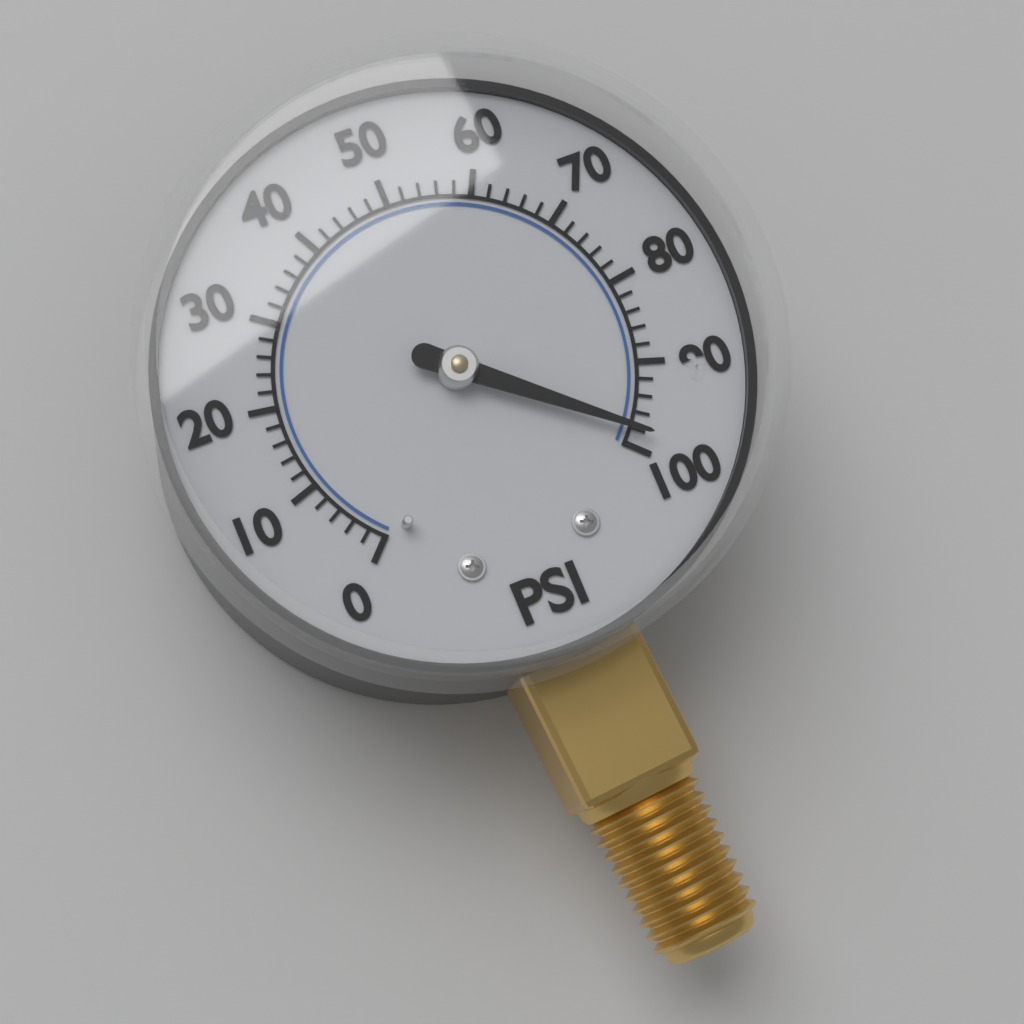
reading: 98 psi
